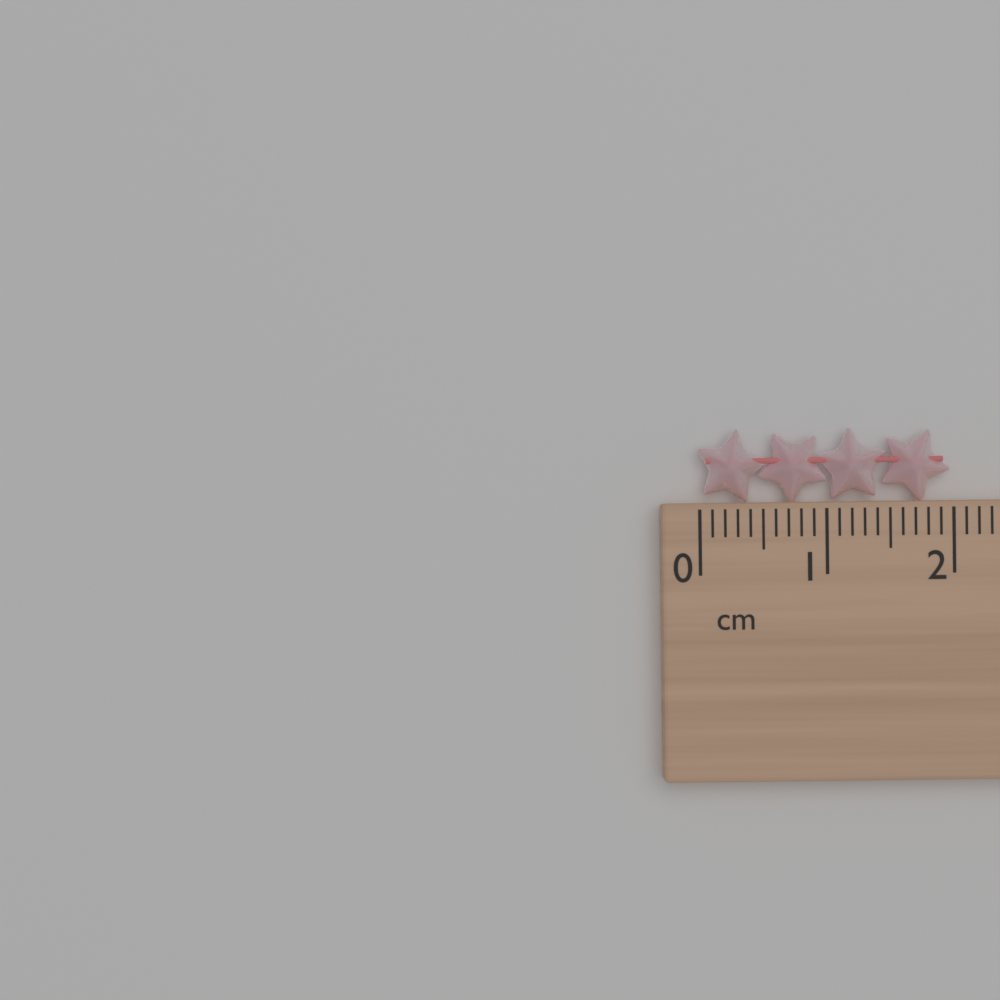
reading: 2.0 cm
